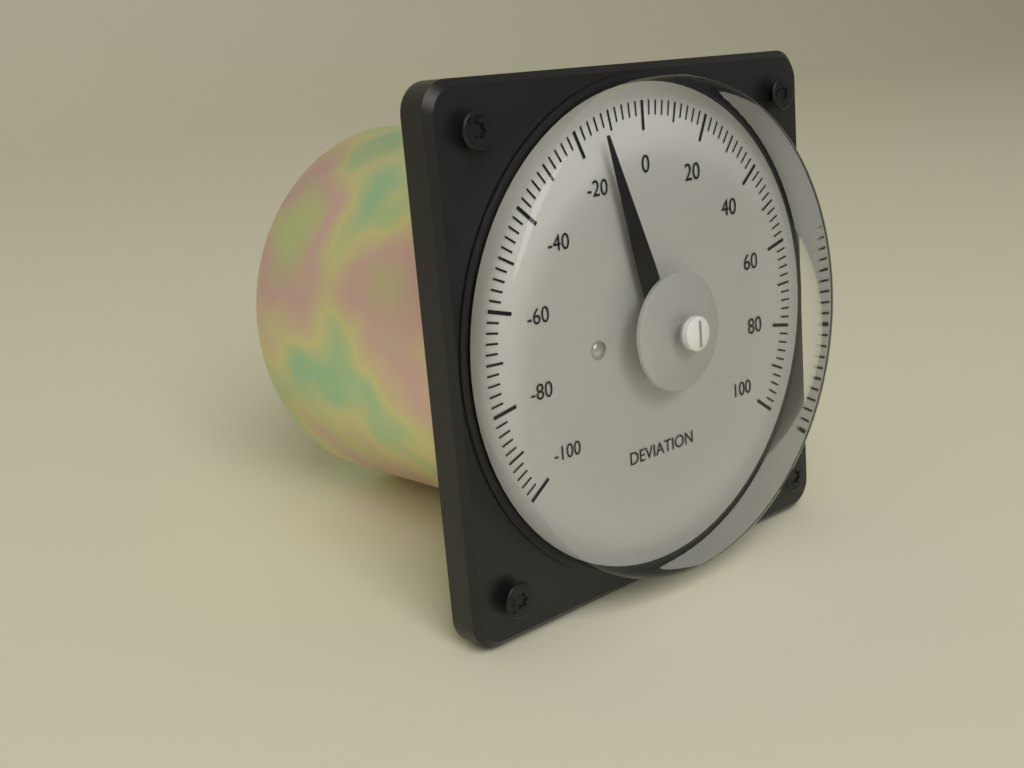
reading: -14 (no unit)
